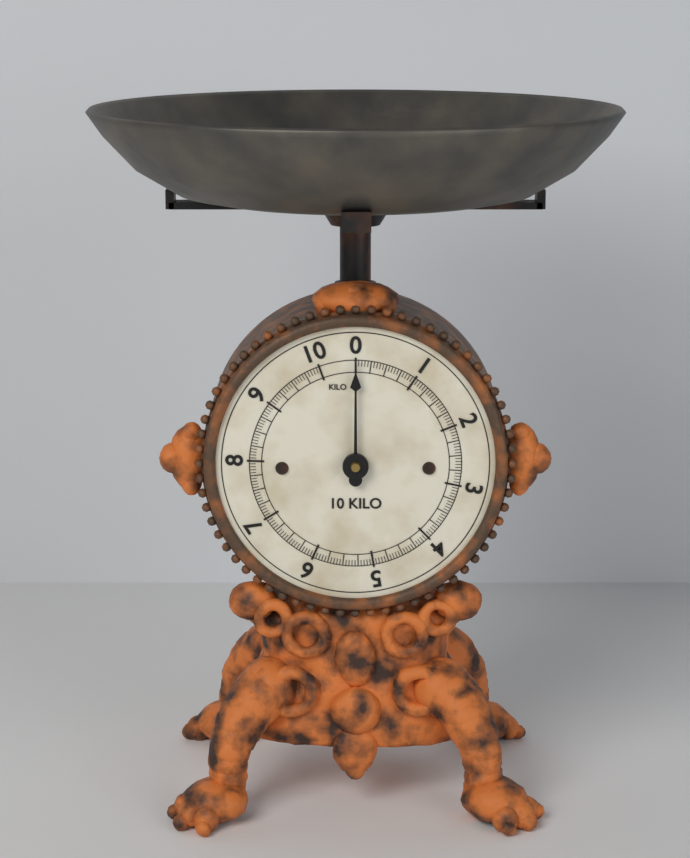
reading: 0.00 kg
